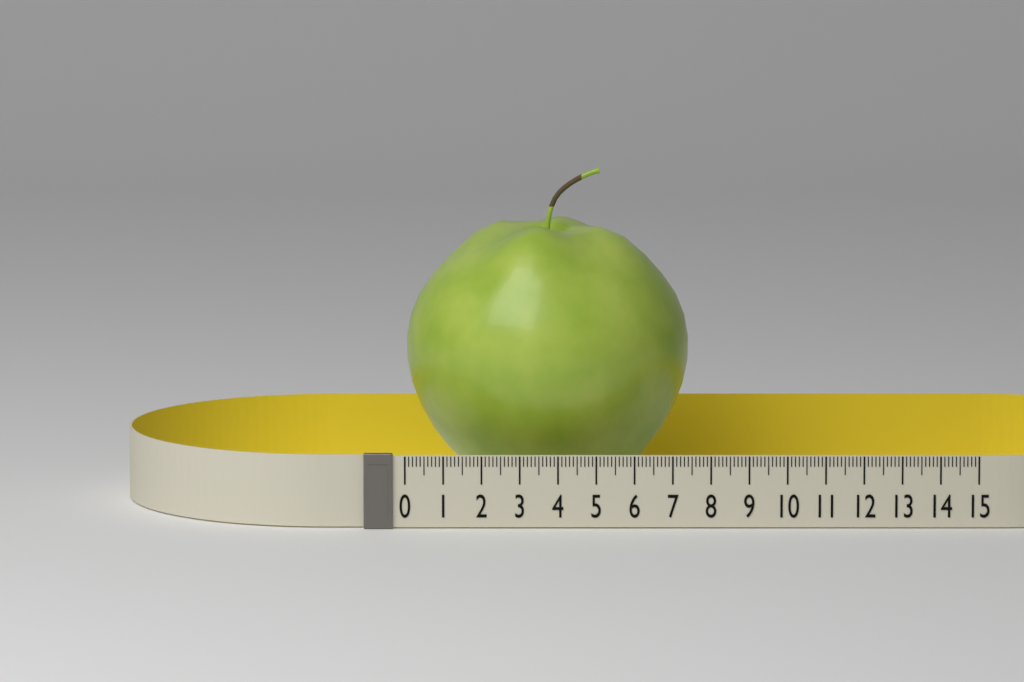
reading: 7.5 (no unit)
